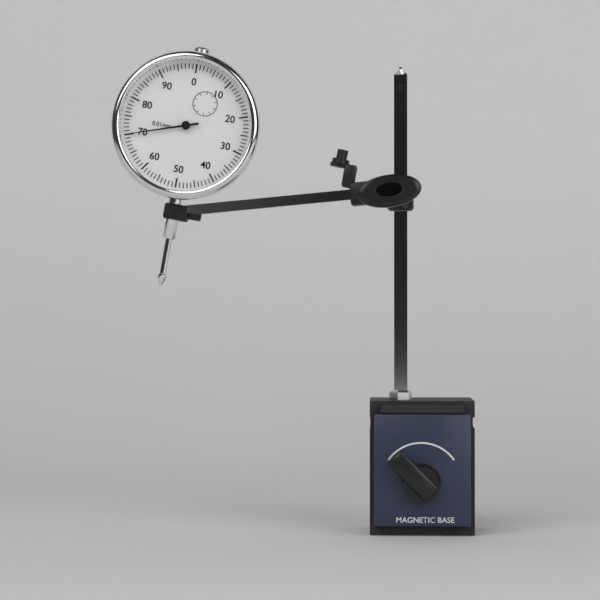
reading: 0.70 mm
